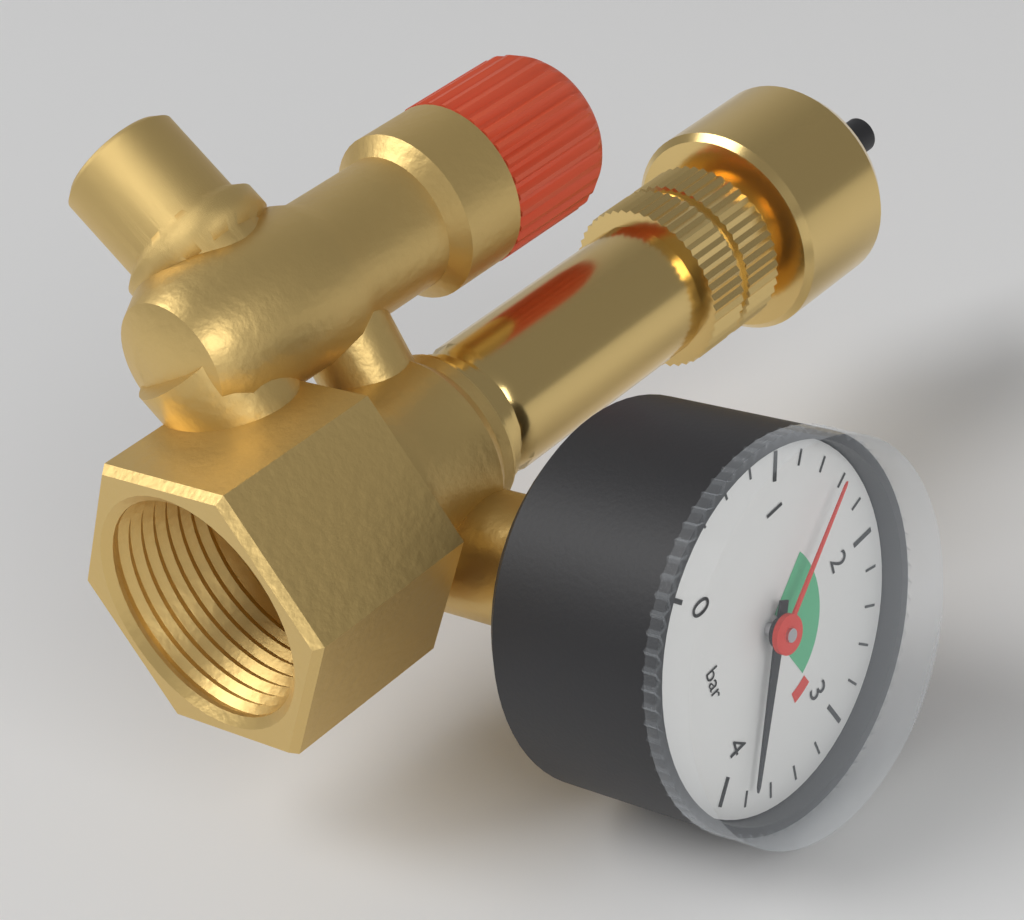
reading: 3.8 bar
